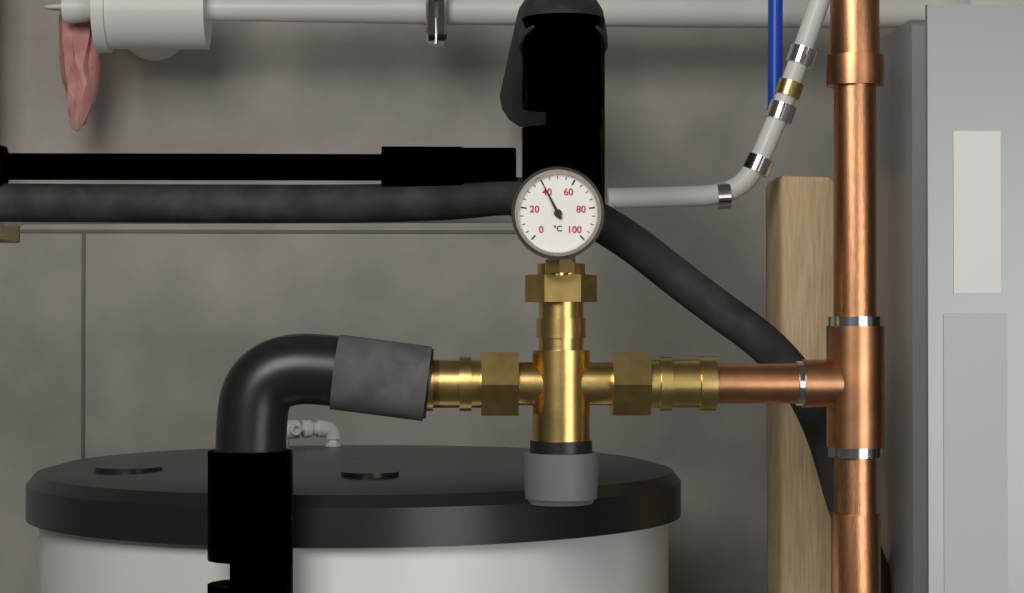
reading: 40 °C
